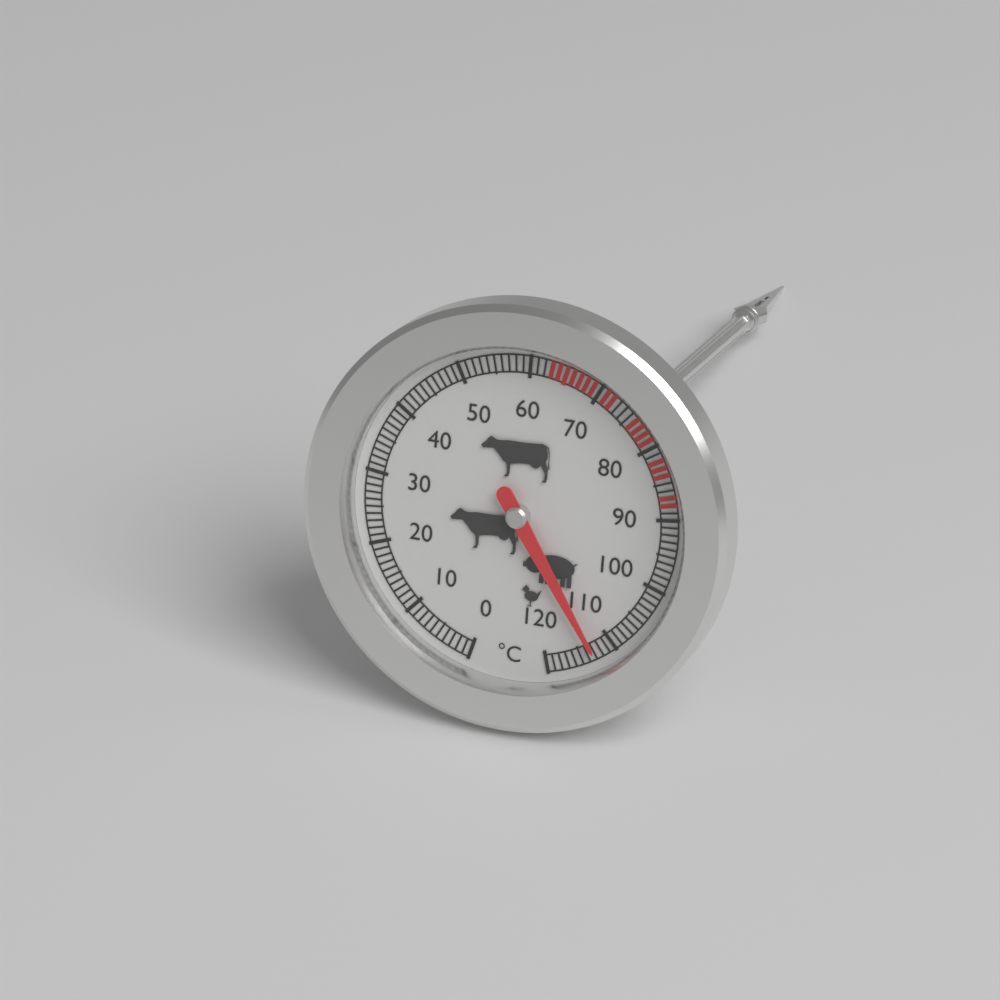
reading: 113 °C
